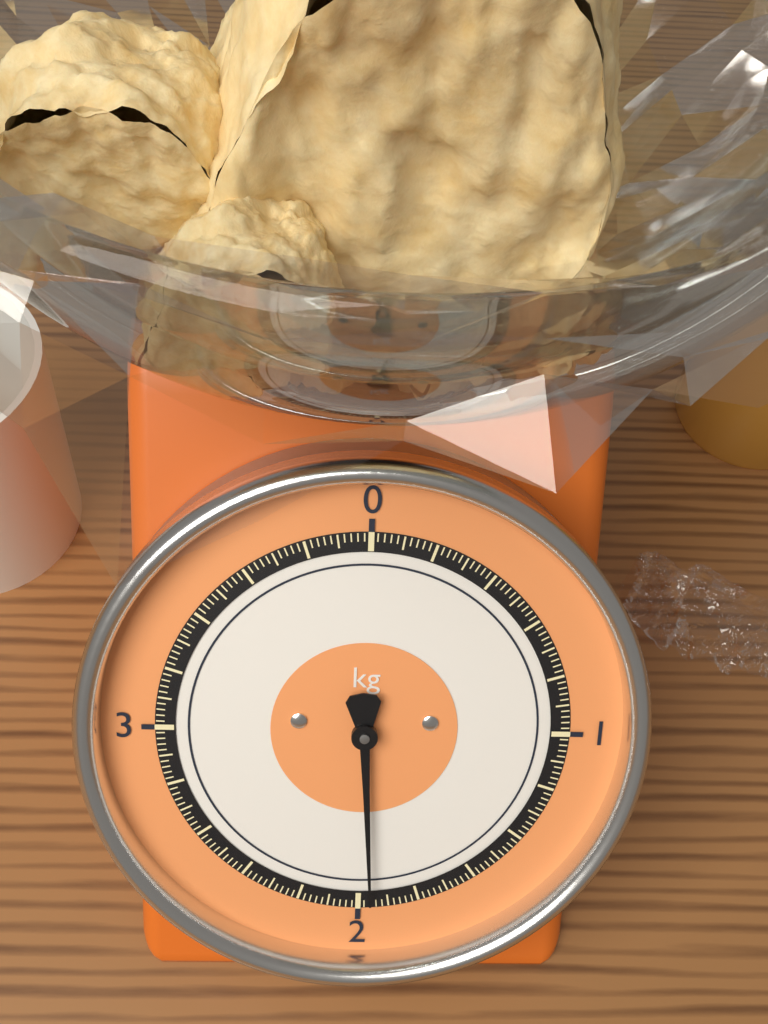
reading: 1.96 kg
